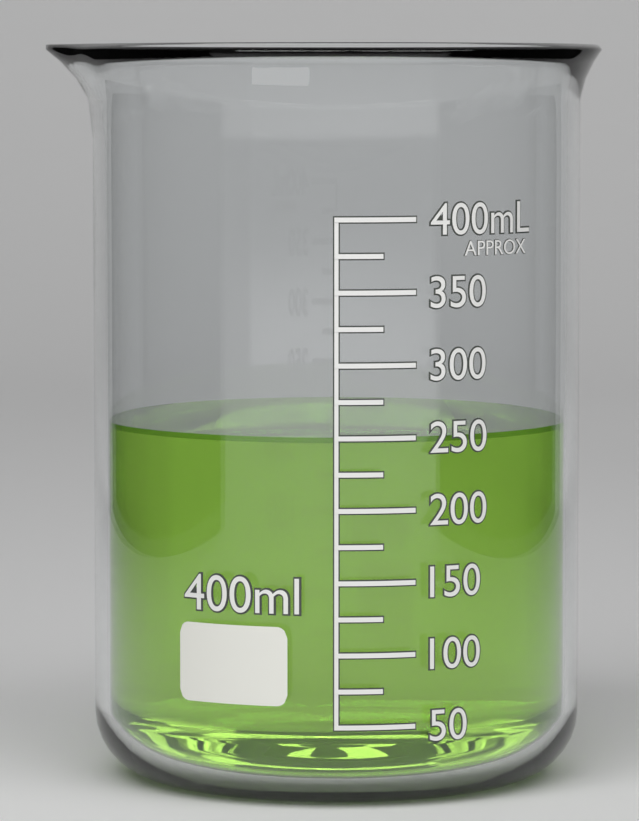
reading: 250 mL
